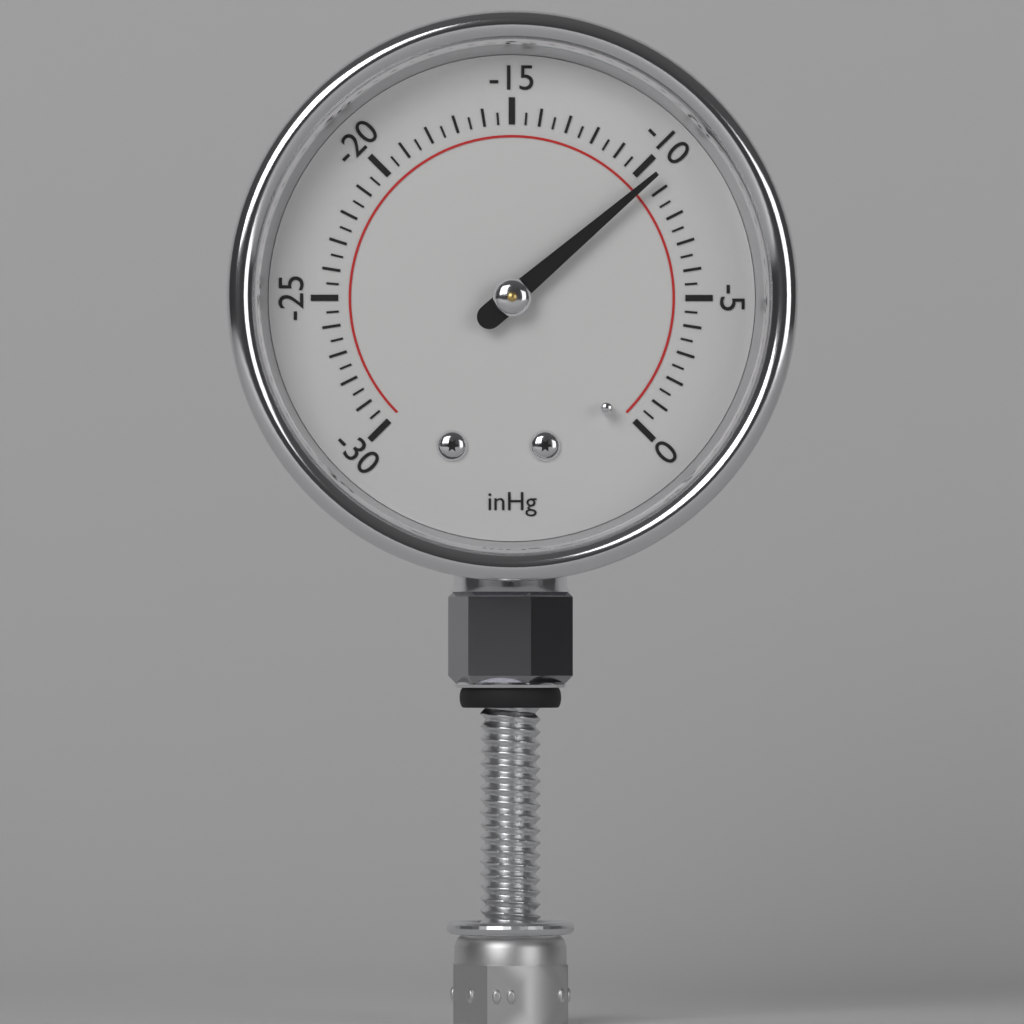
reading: -9.5 inHg
